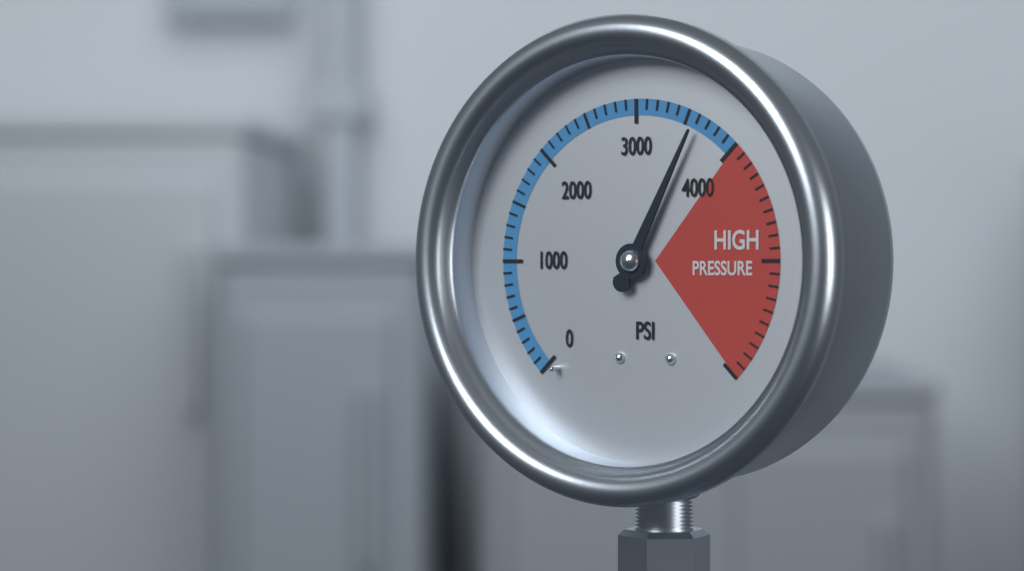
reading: 3600 psi
